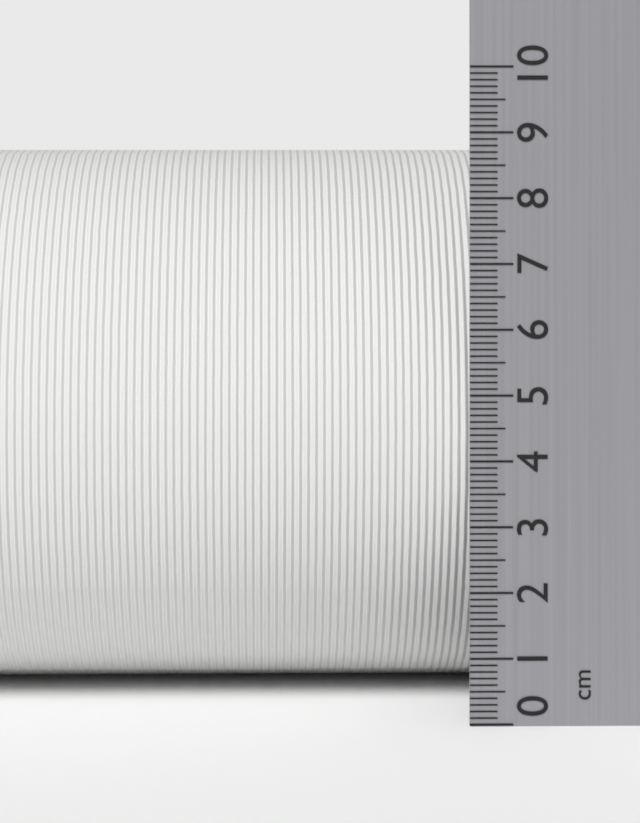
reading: 8.8 cm
